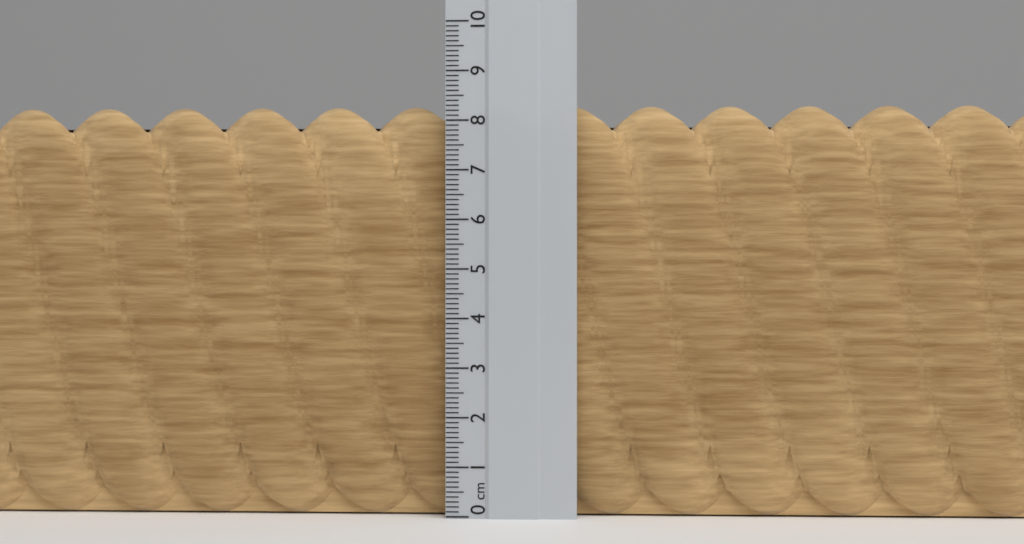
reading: 8.3 cm
